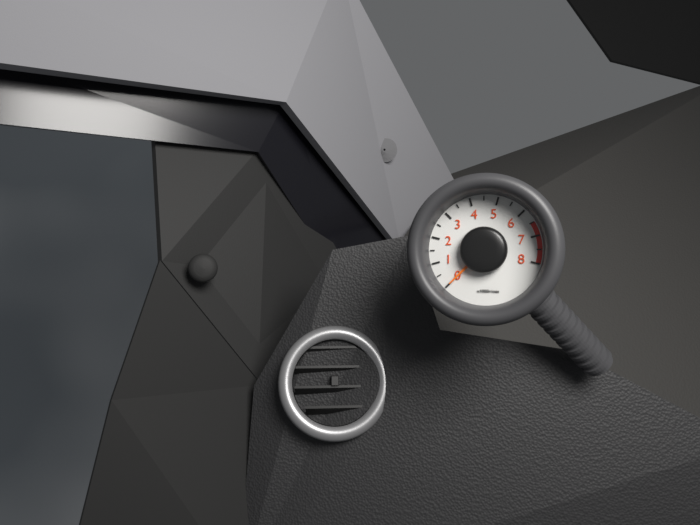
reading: 0 r/min
